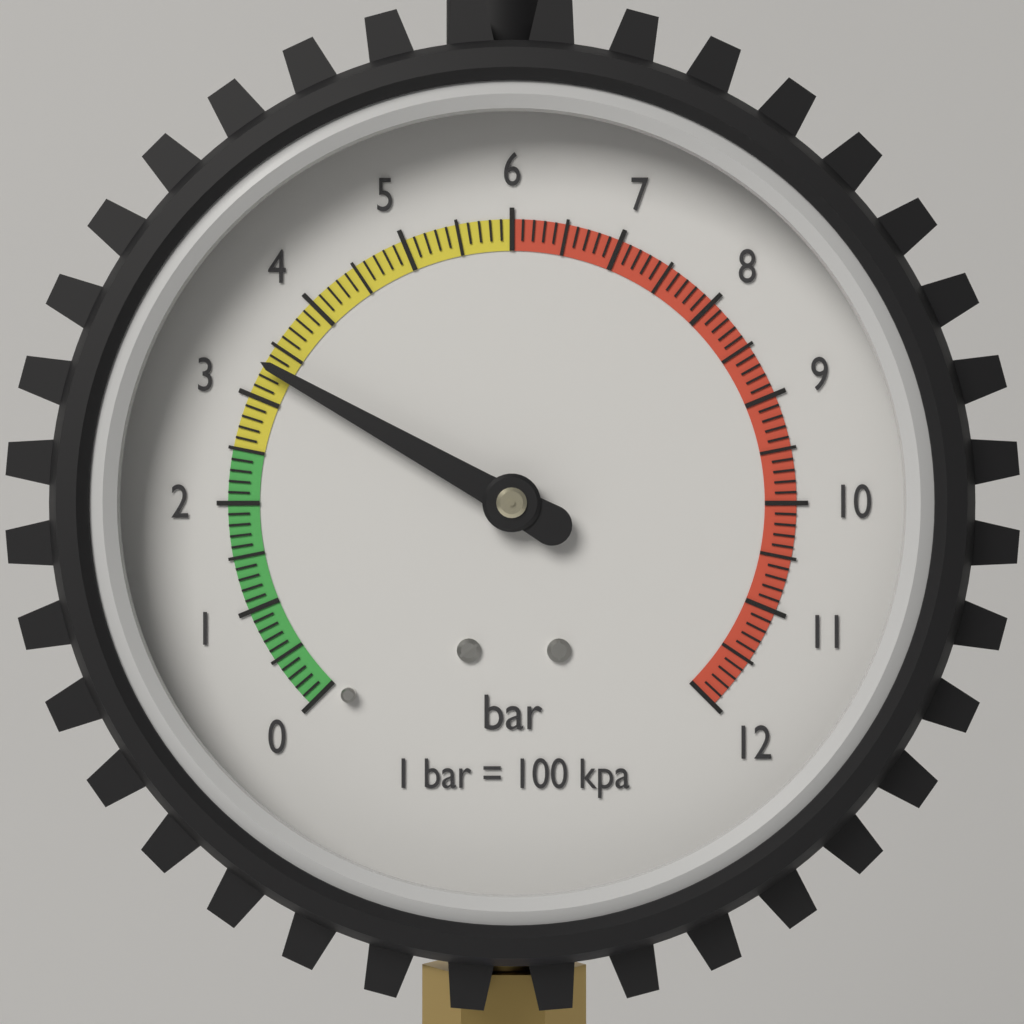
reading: 3.3 bar
